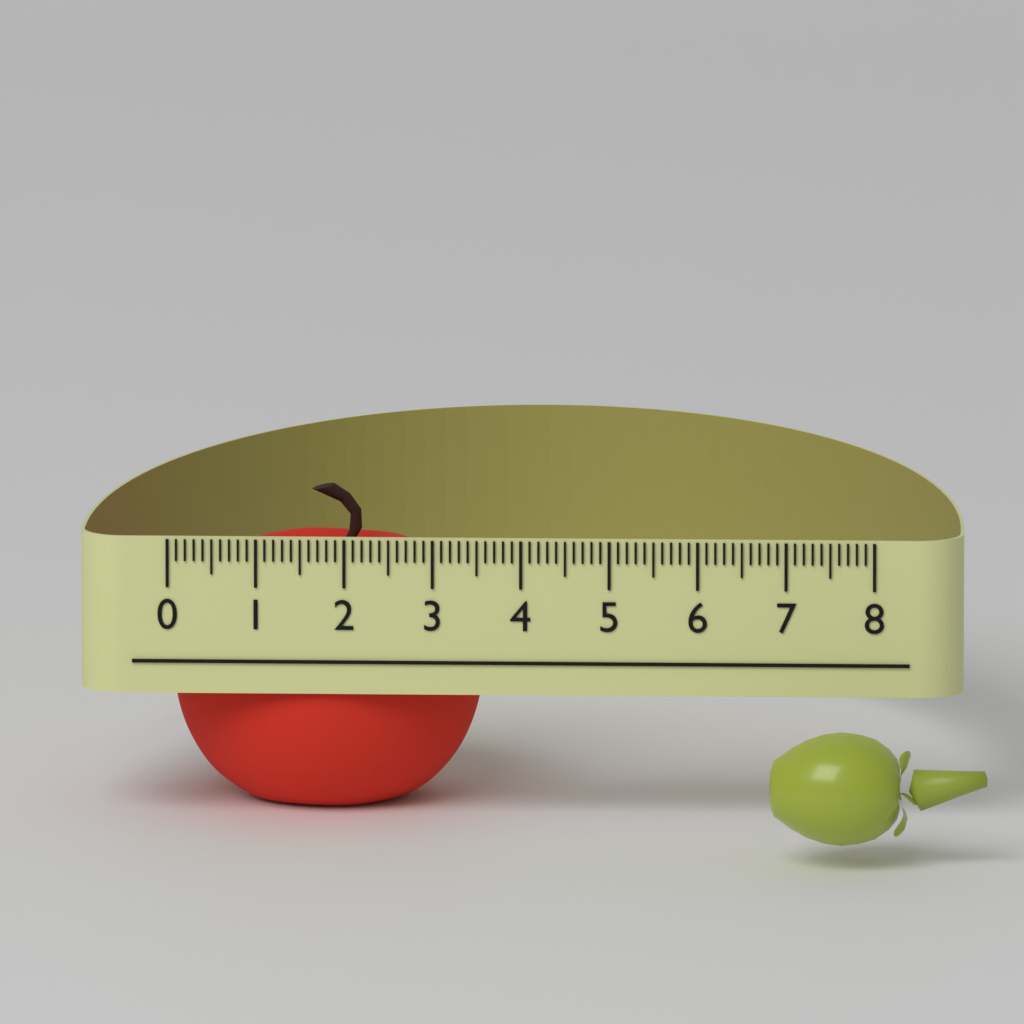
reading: 3.5 (no unit)
